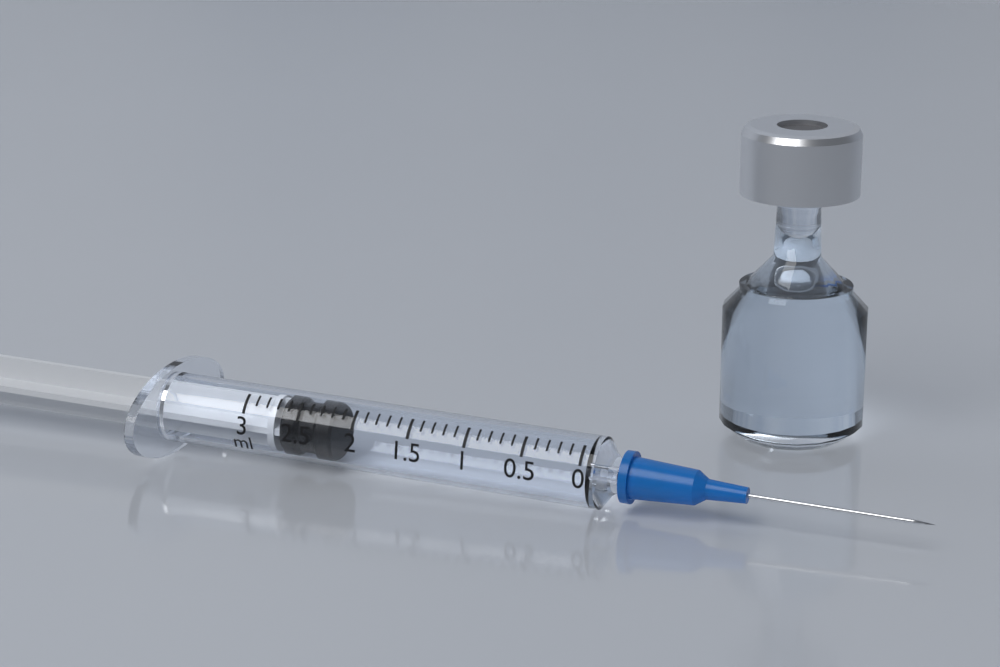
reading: 2.2 ml
